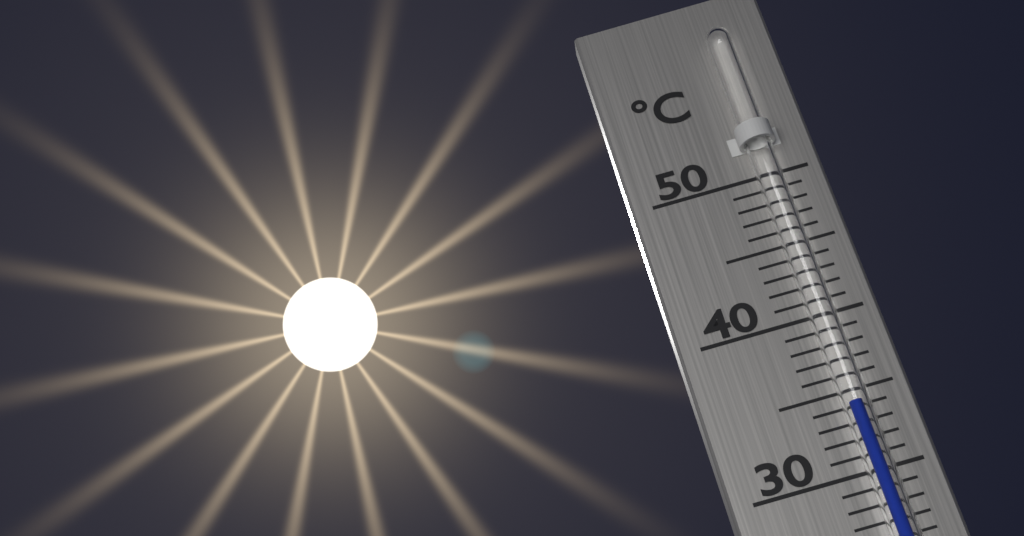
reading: 34 °C
